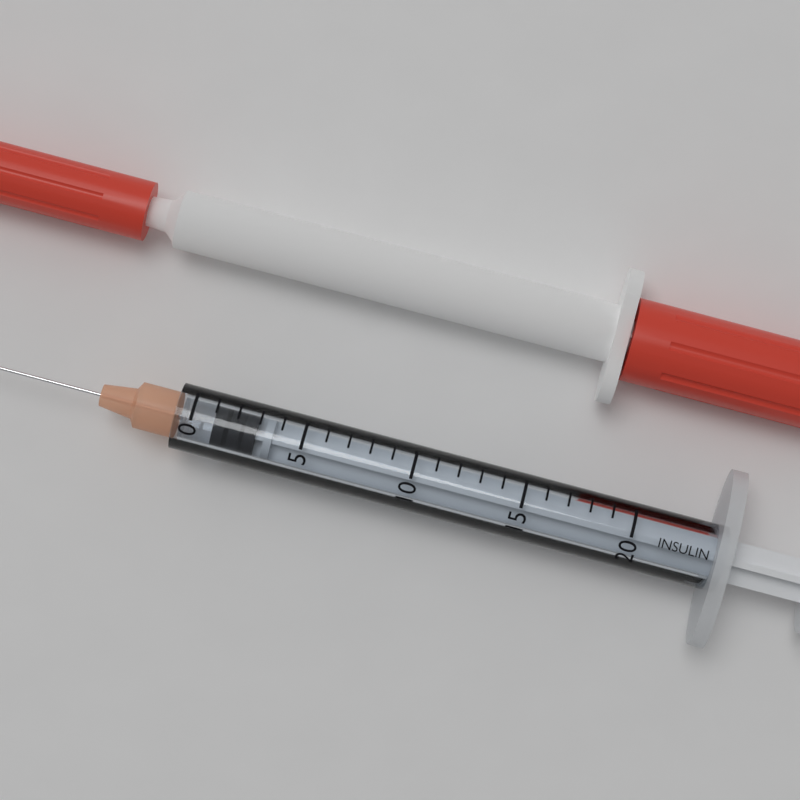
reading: 1 (no unit)
